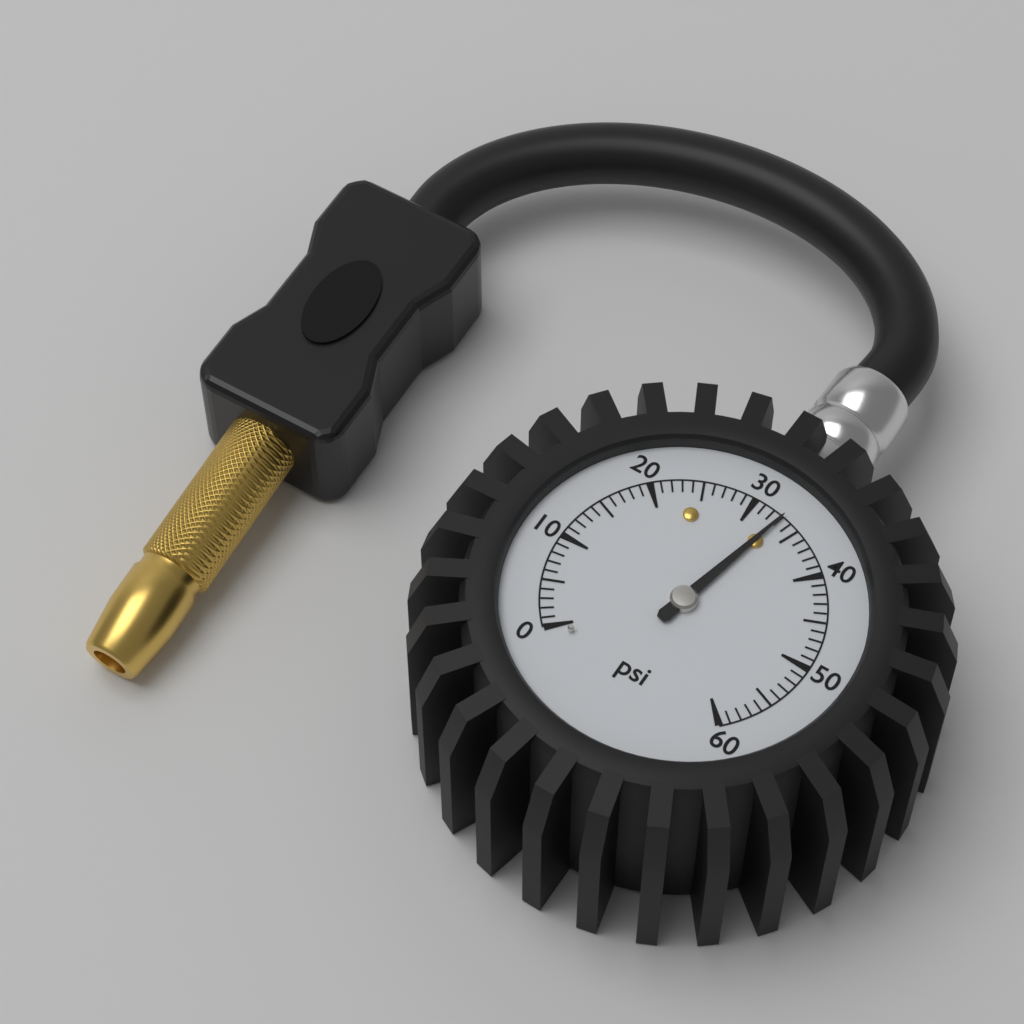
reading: 33 psi
